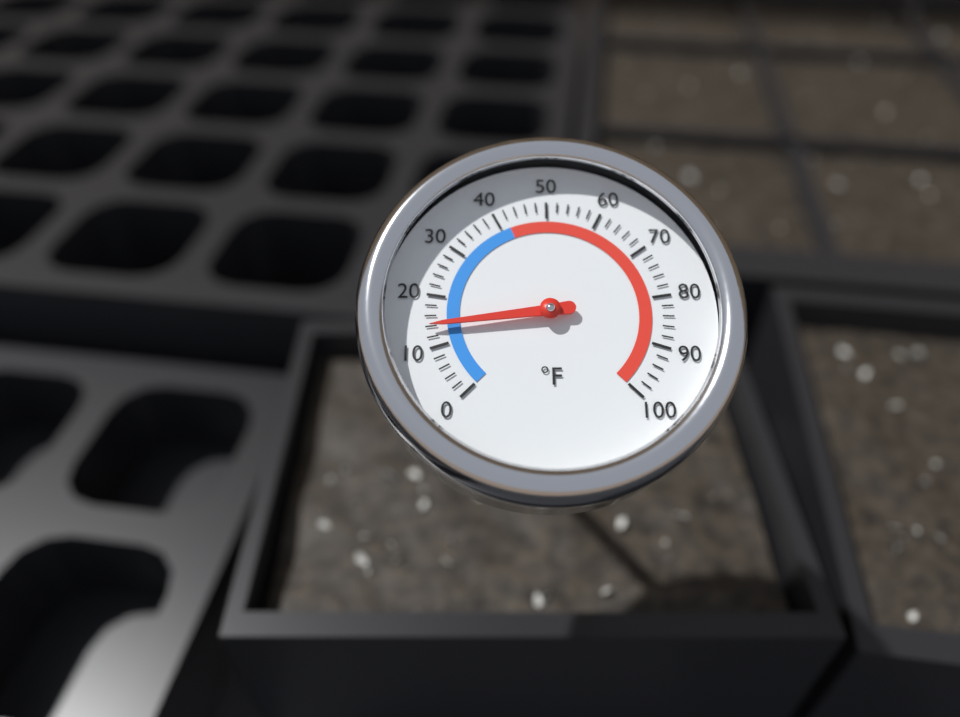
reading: 14 °F
